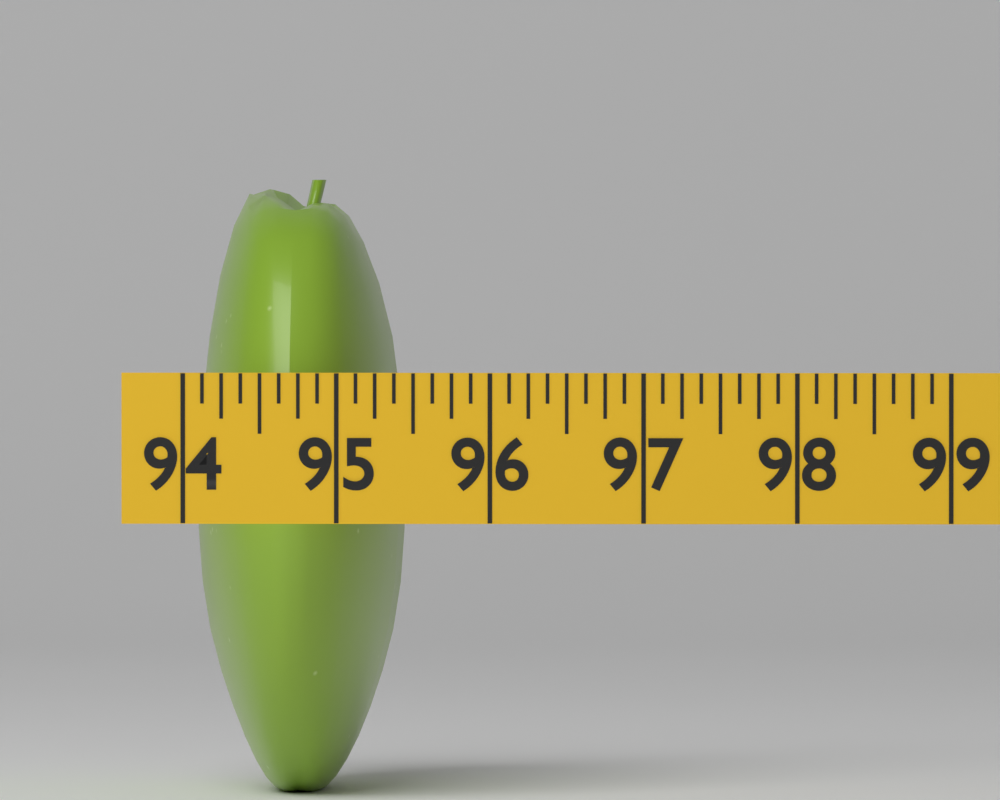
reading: 95.375 (no unit)
